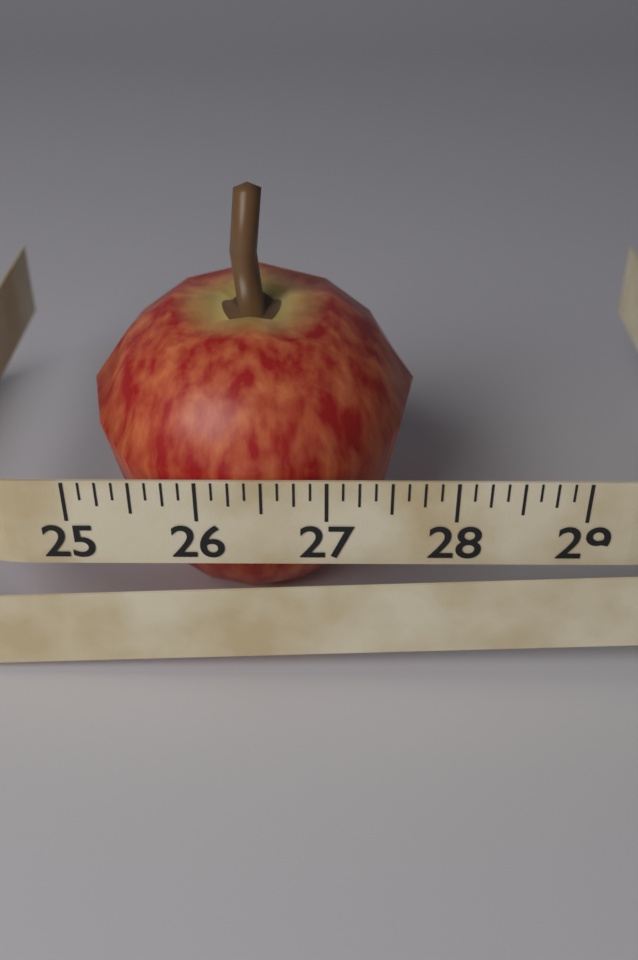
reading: 27.750 (no unit)
